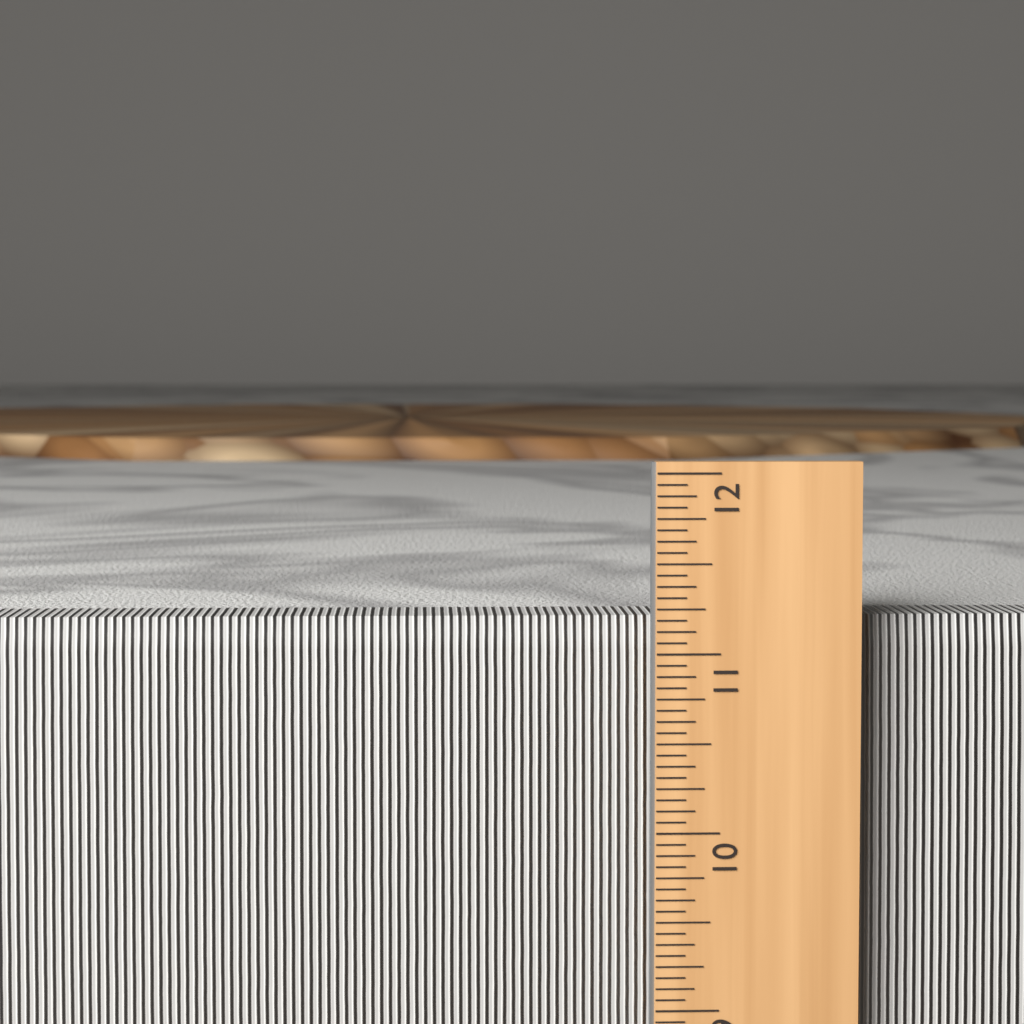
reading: 11.1875 in
